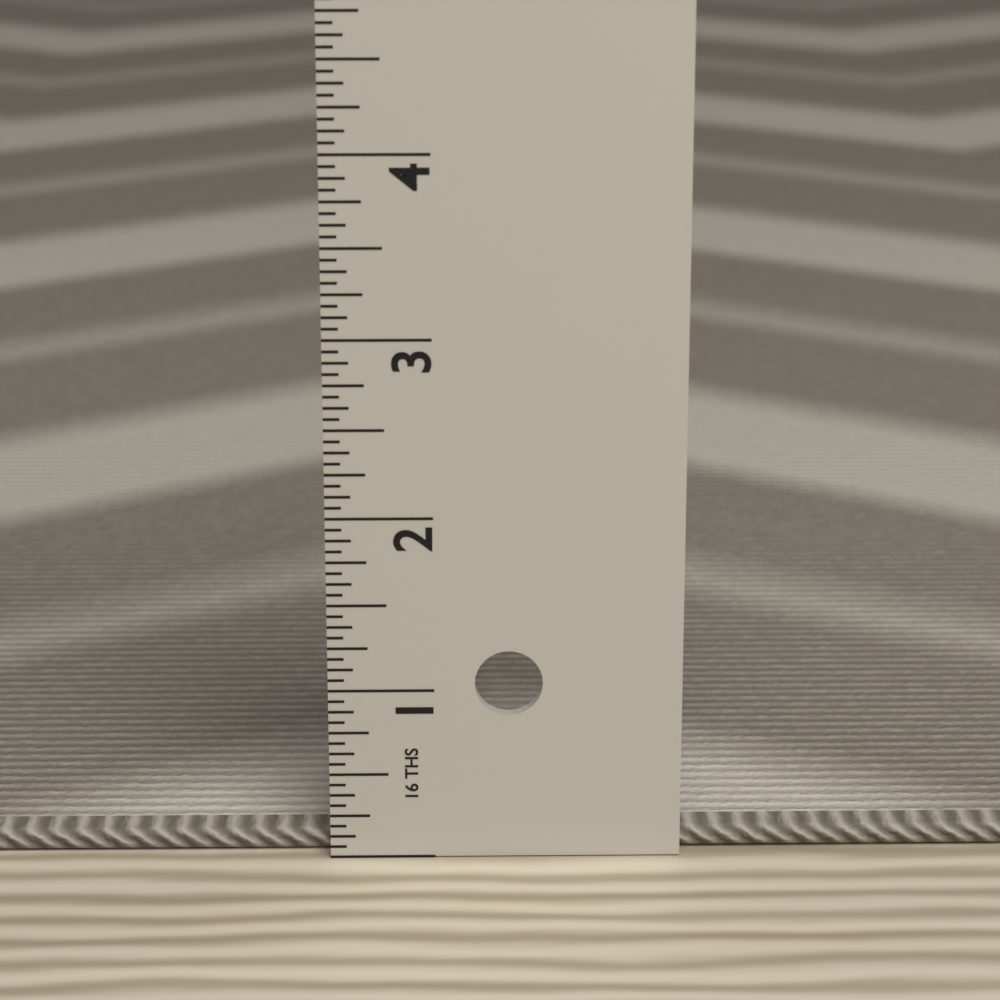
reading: 0.1250 in
